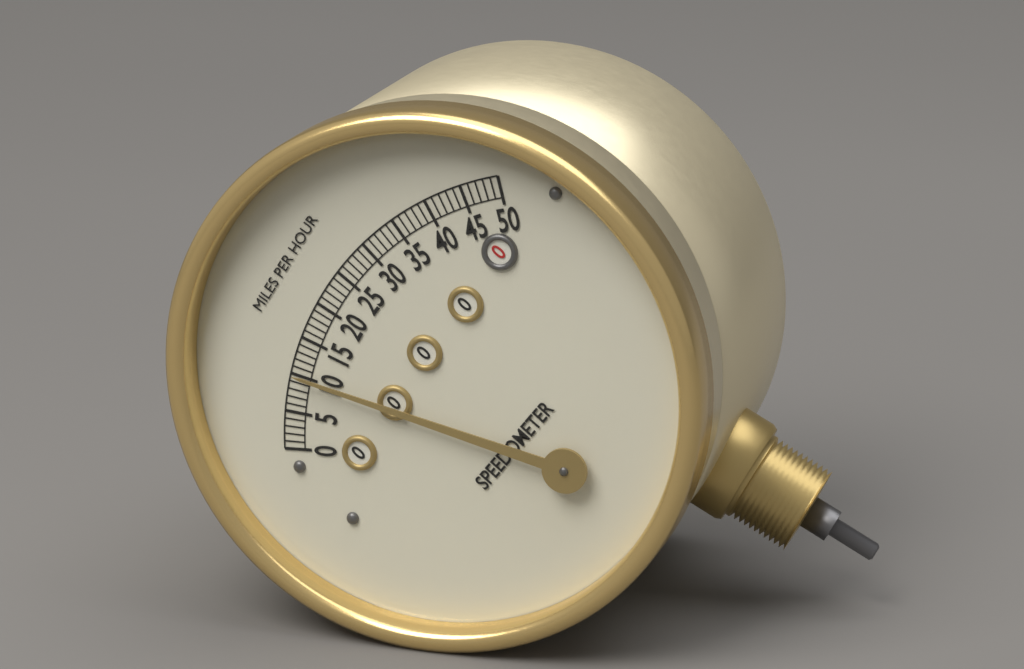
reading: 10 mph
